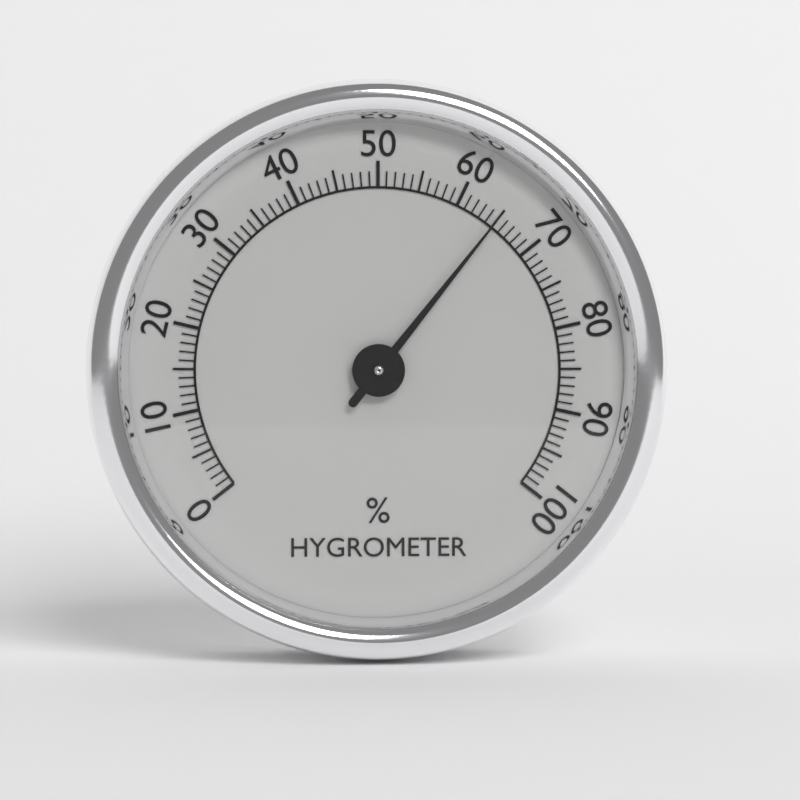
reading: 65 %
